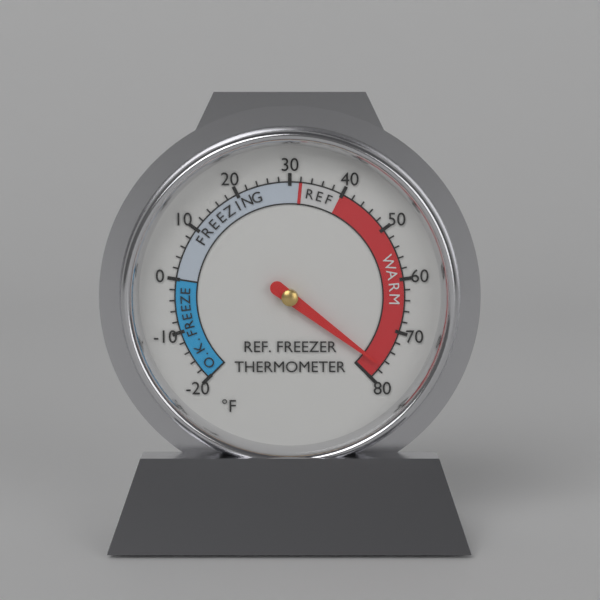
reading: 77 °F
